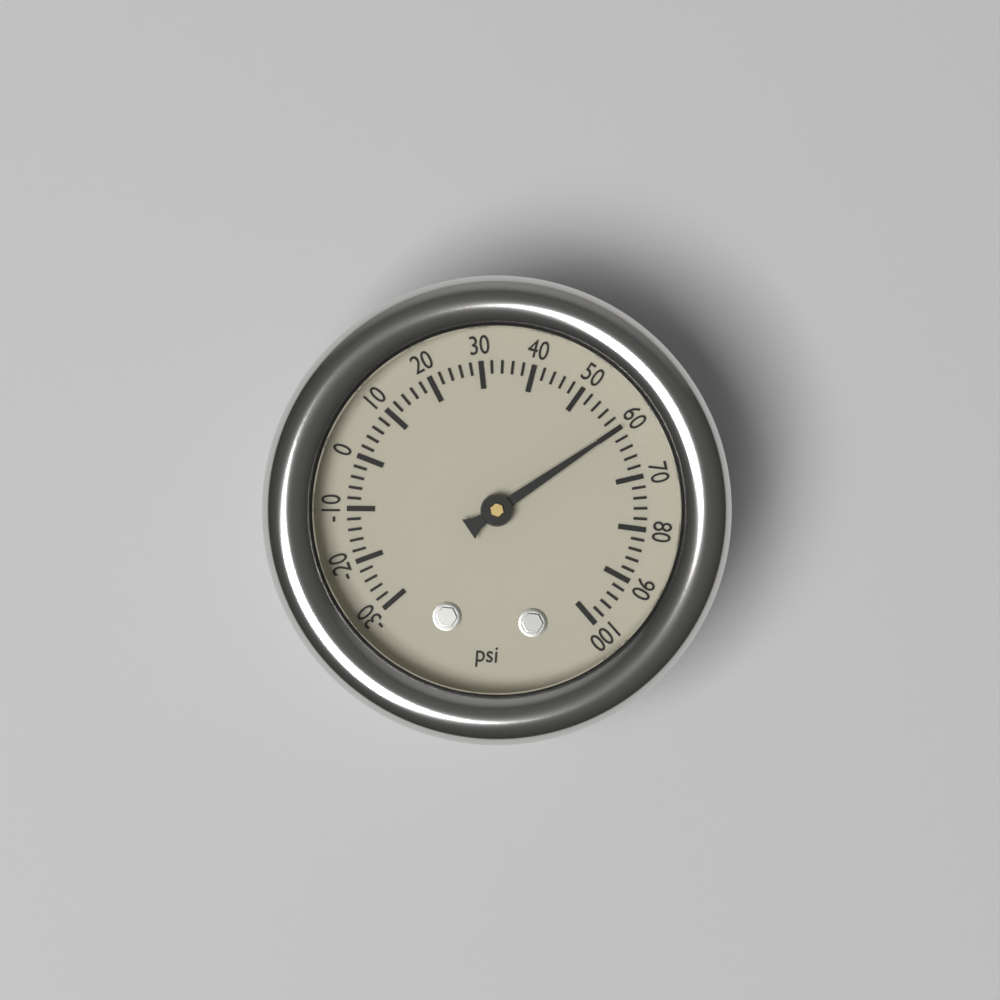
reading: 60 psi
